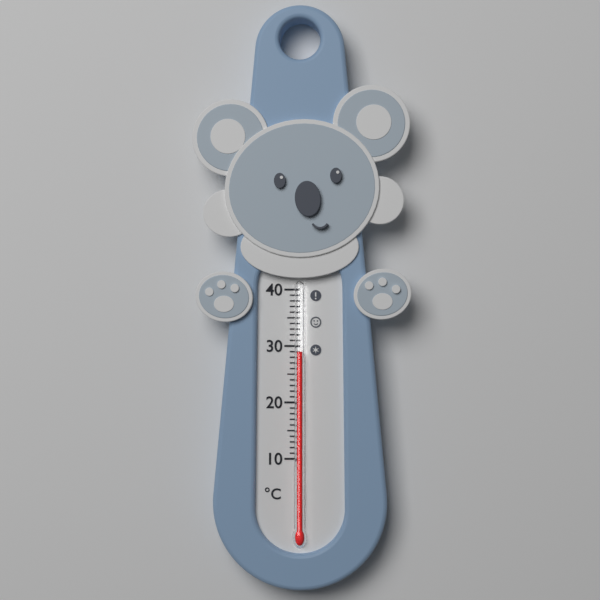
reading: 29 °C
